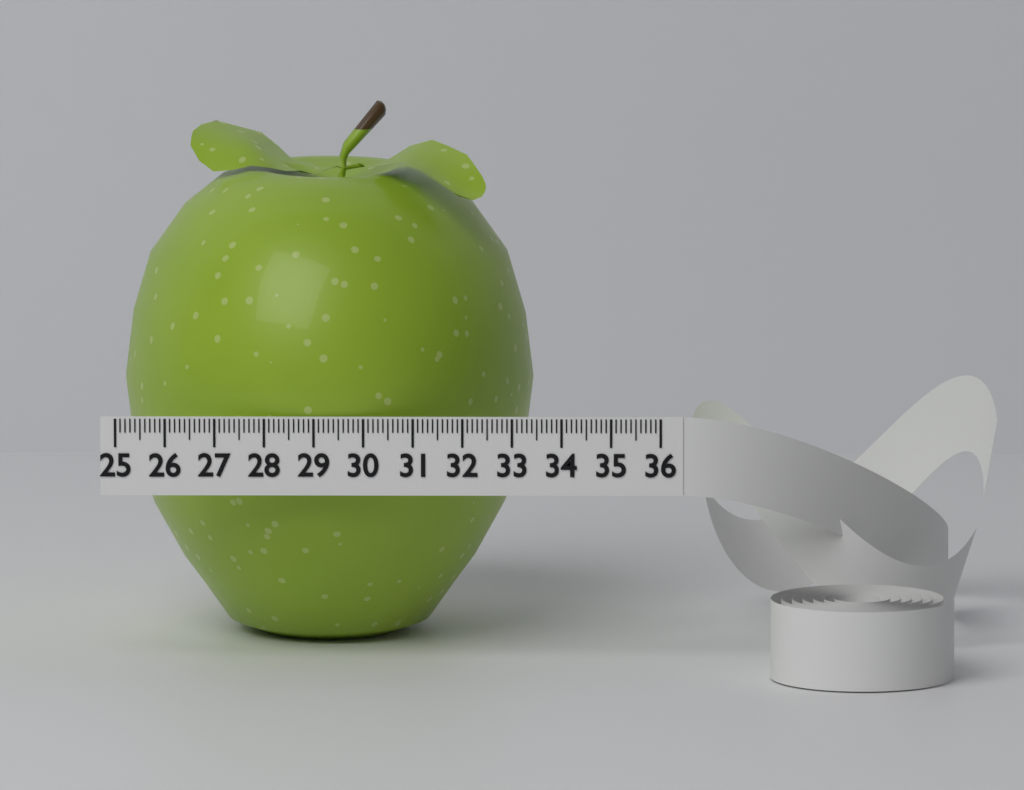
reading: 33.4 (no unit)
